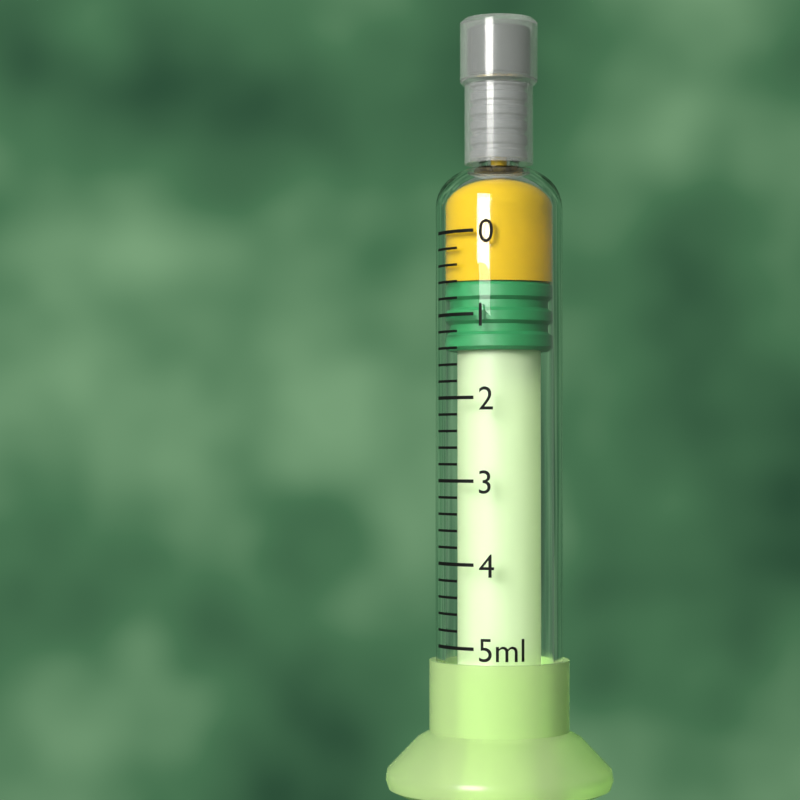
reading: 0.6 ml
